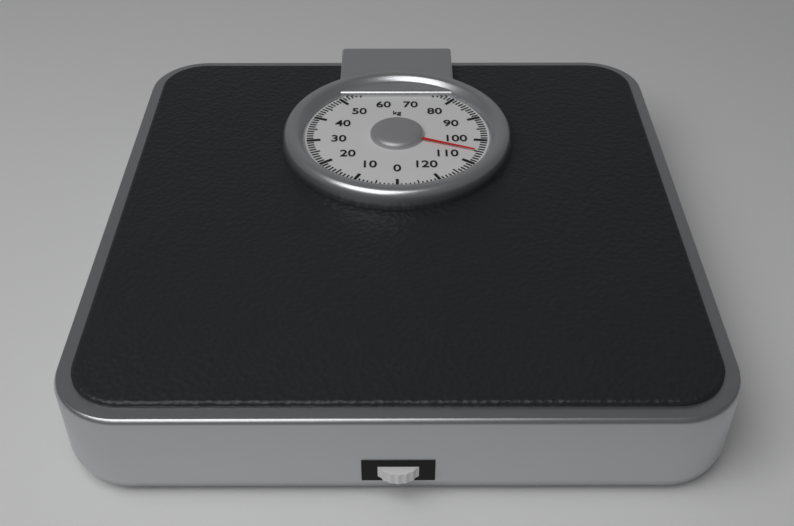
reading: 105 kg
